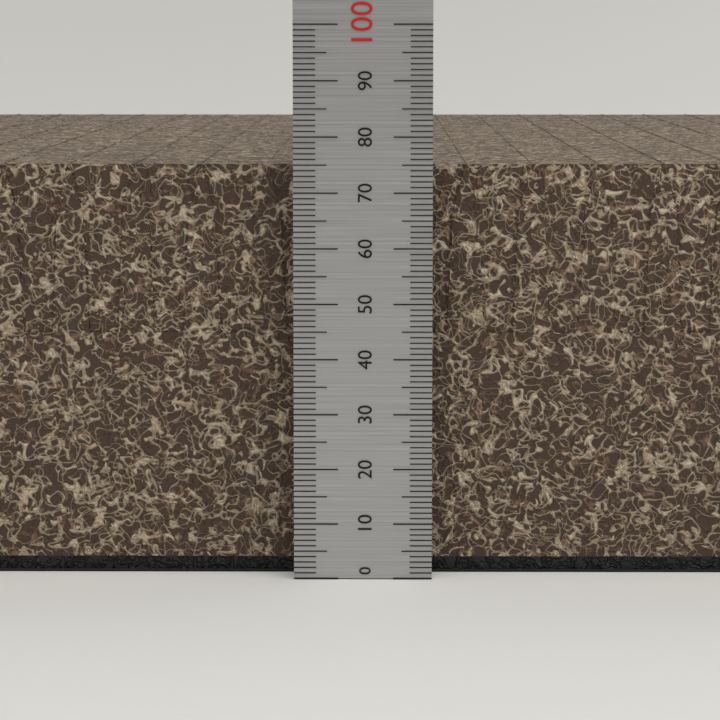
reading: 75 (no unit)
